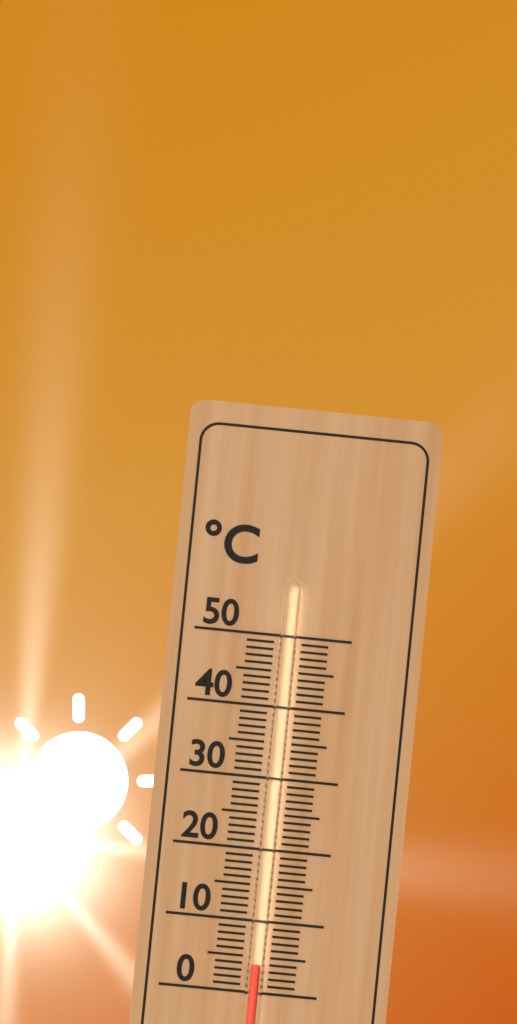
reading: 4 °C
